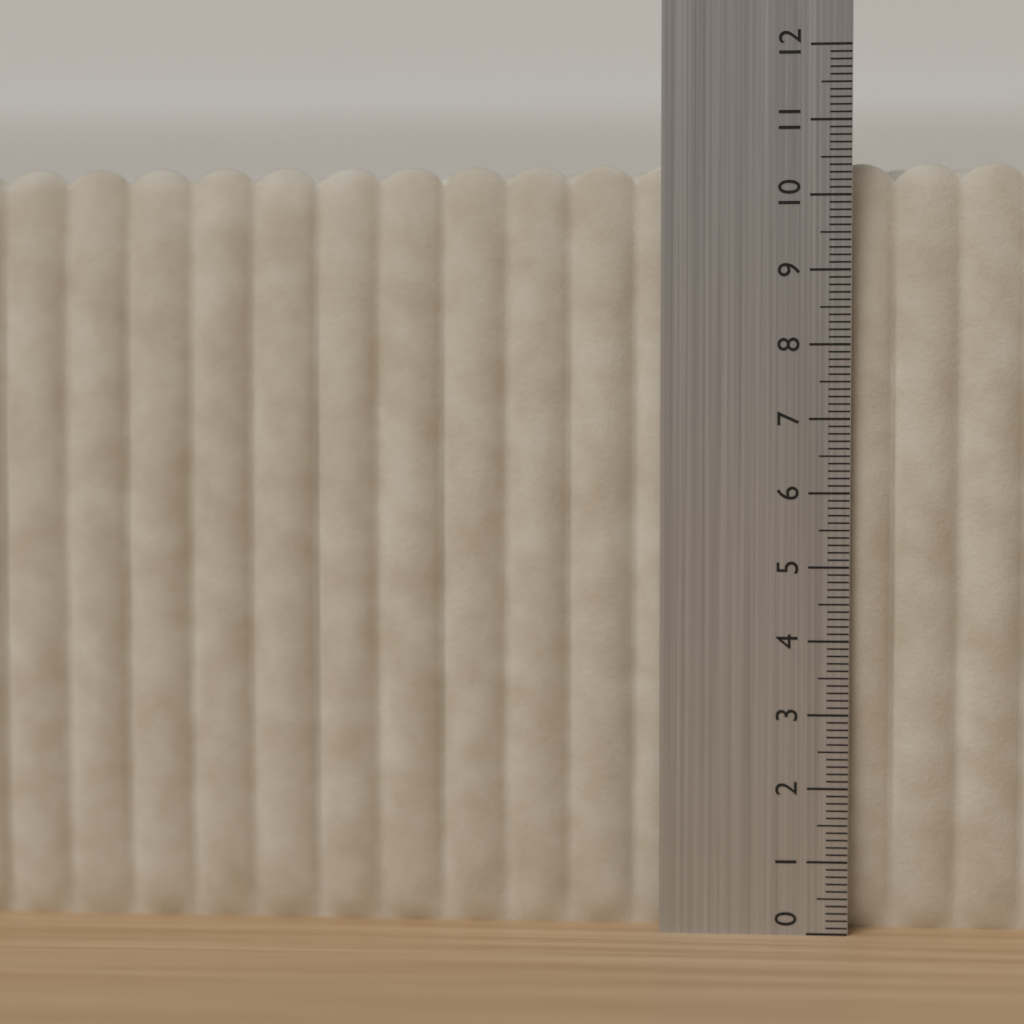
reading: 10.5 (no unit)
